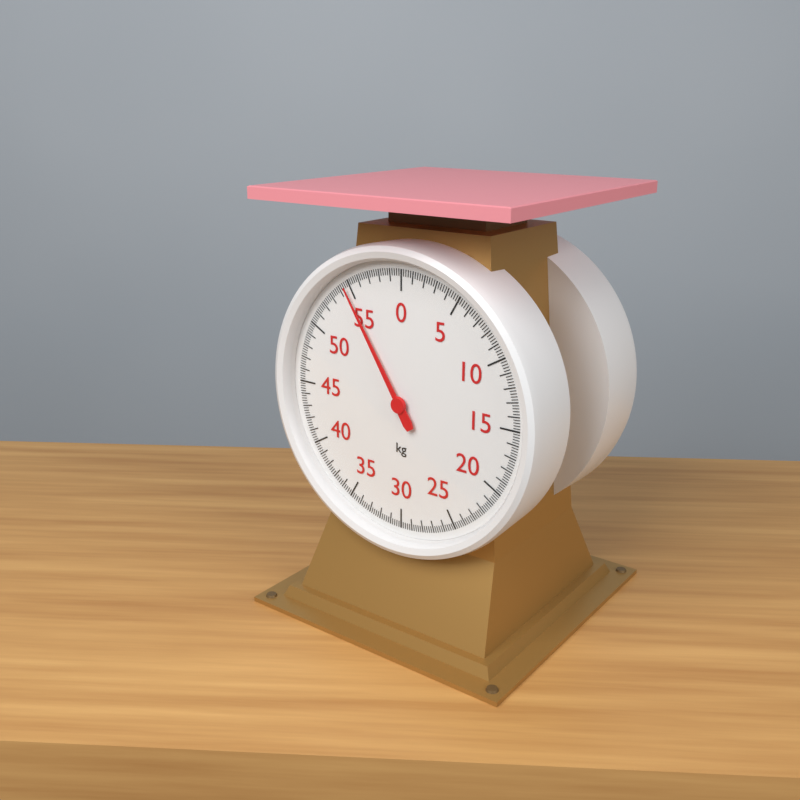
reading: 54.6 kg
